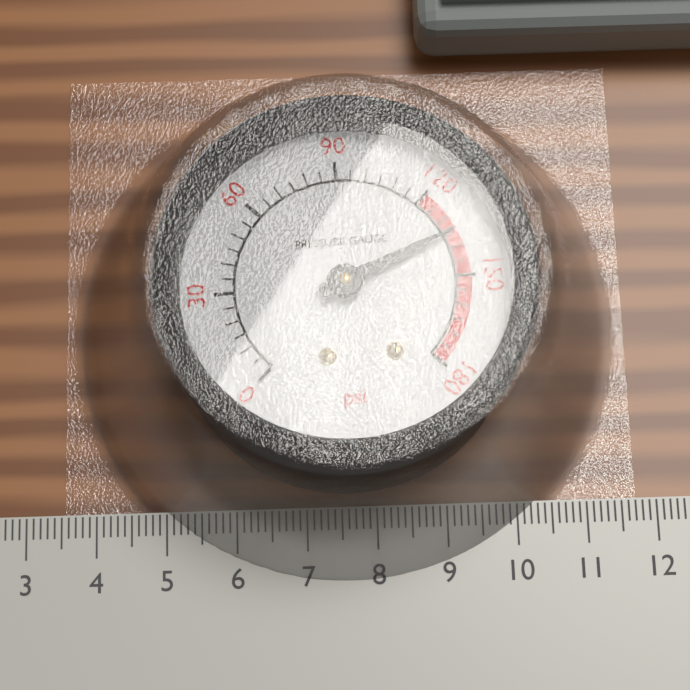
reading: 135 psi
